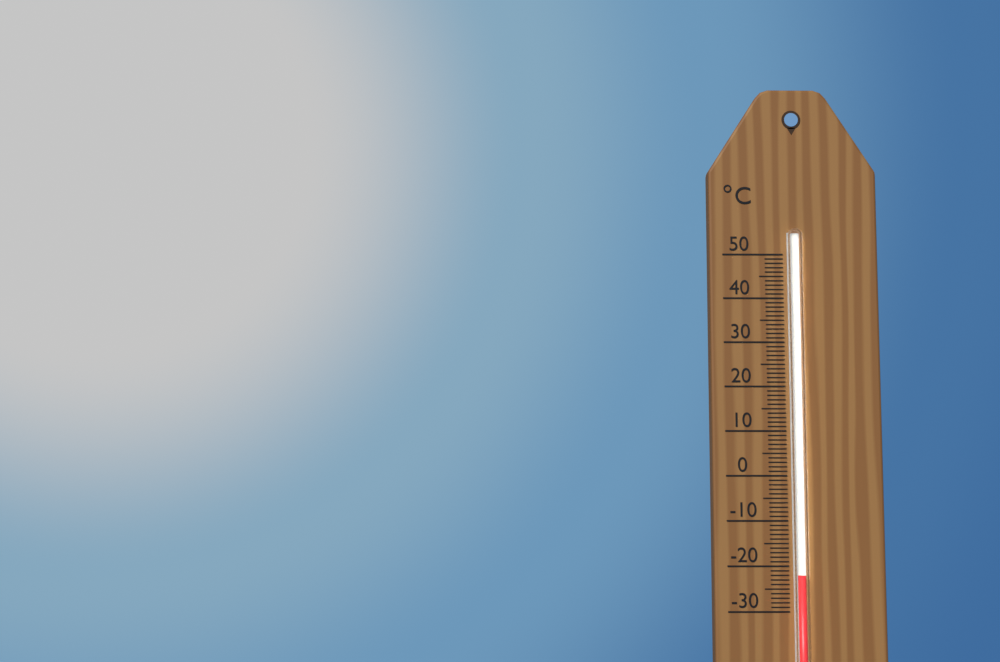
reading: -22 °C
